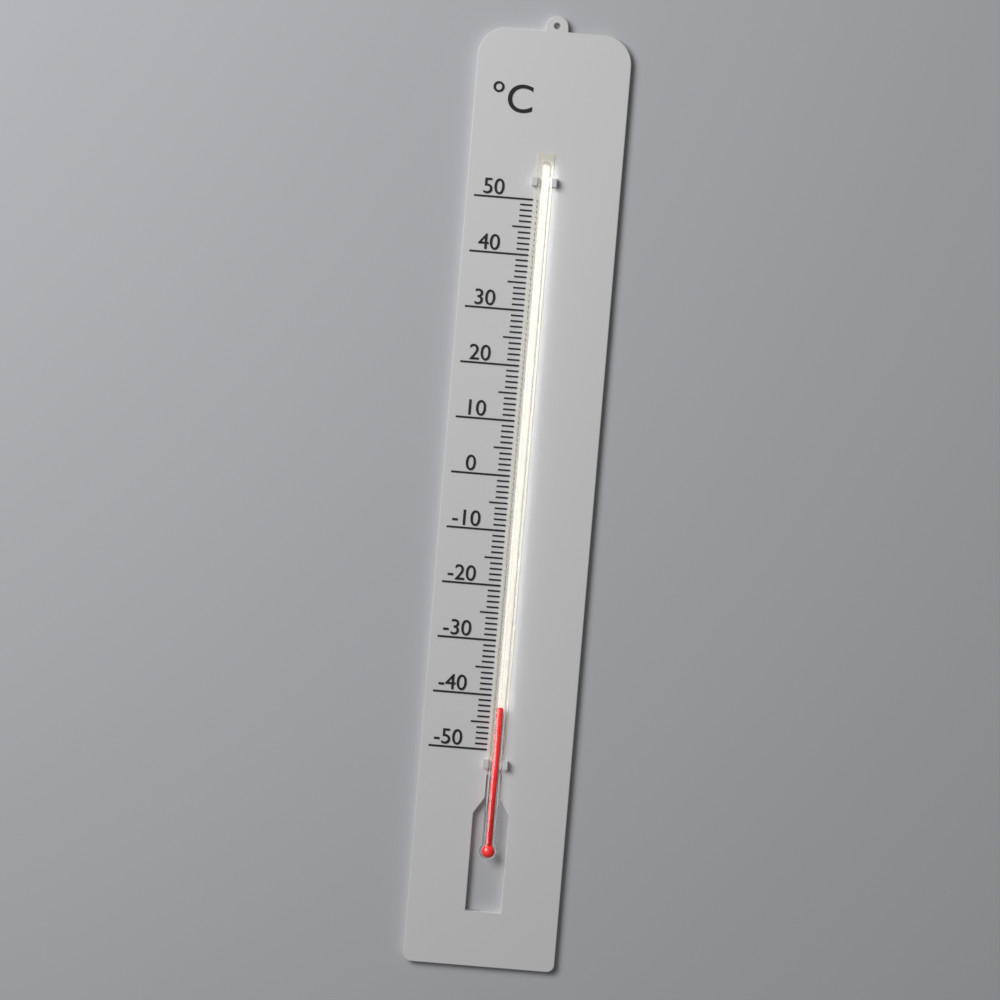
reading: -42 °C
